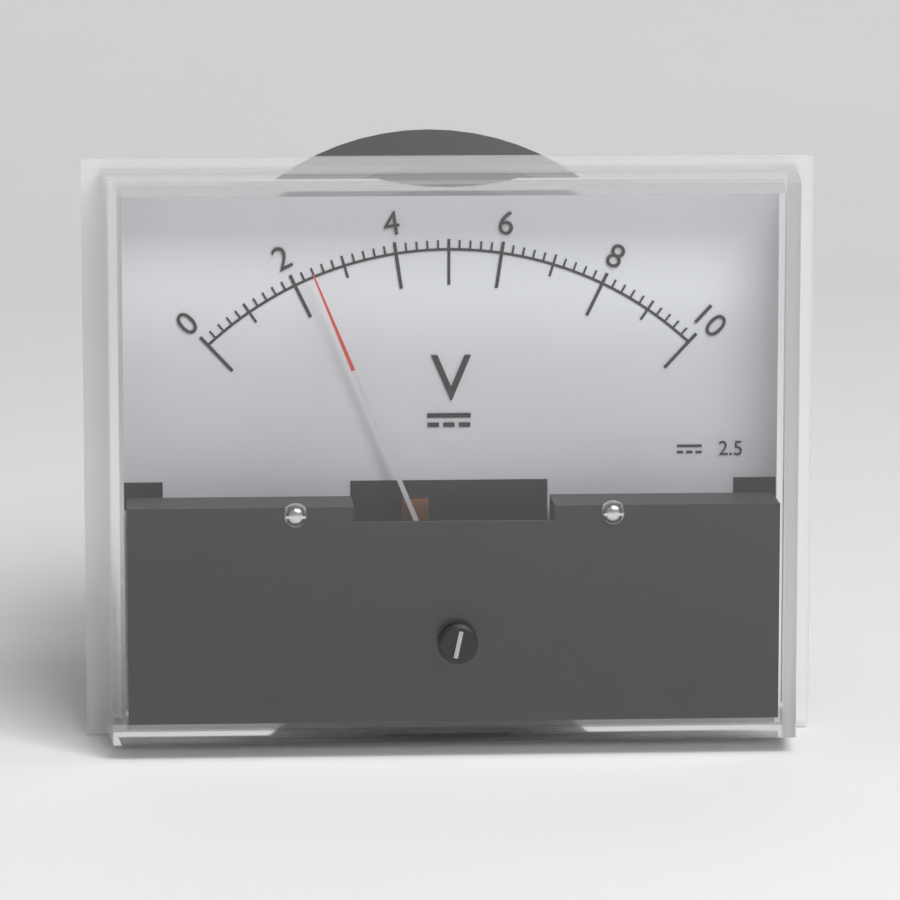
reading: 2.4 V
